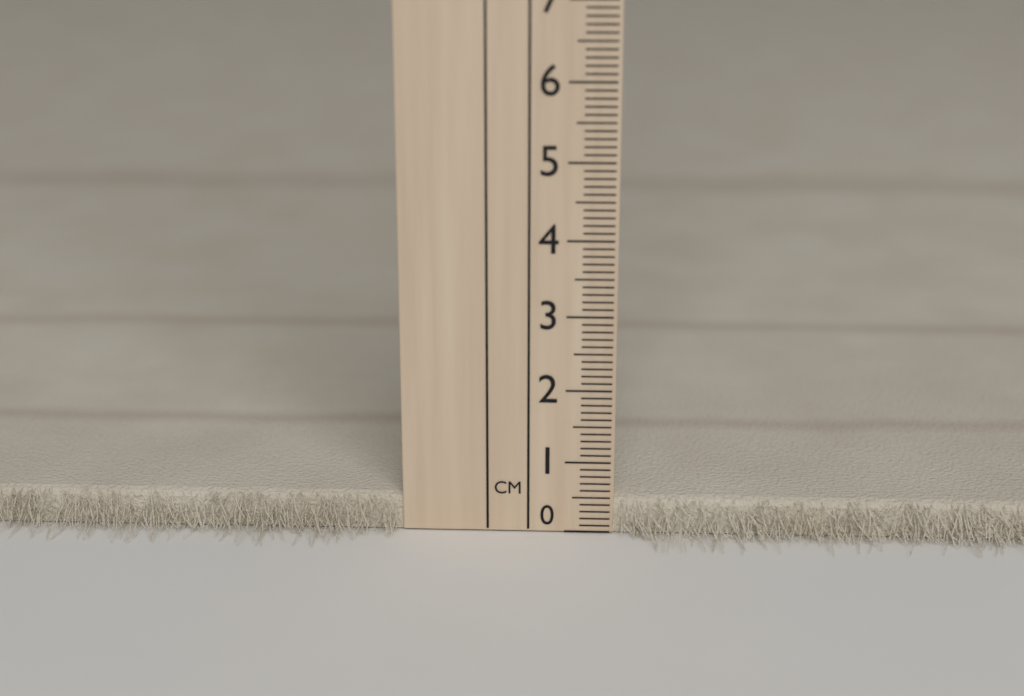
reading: 0.5 cm
